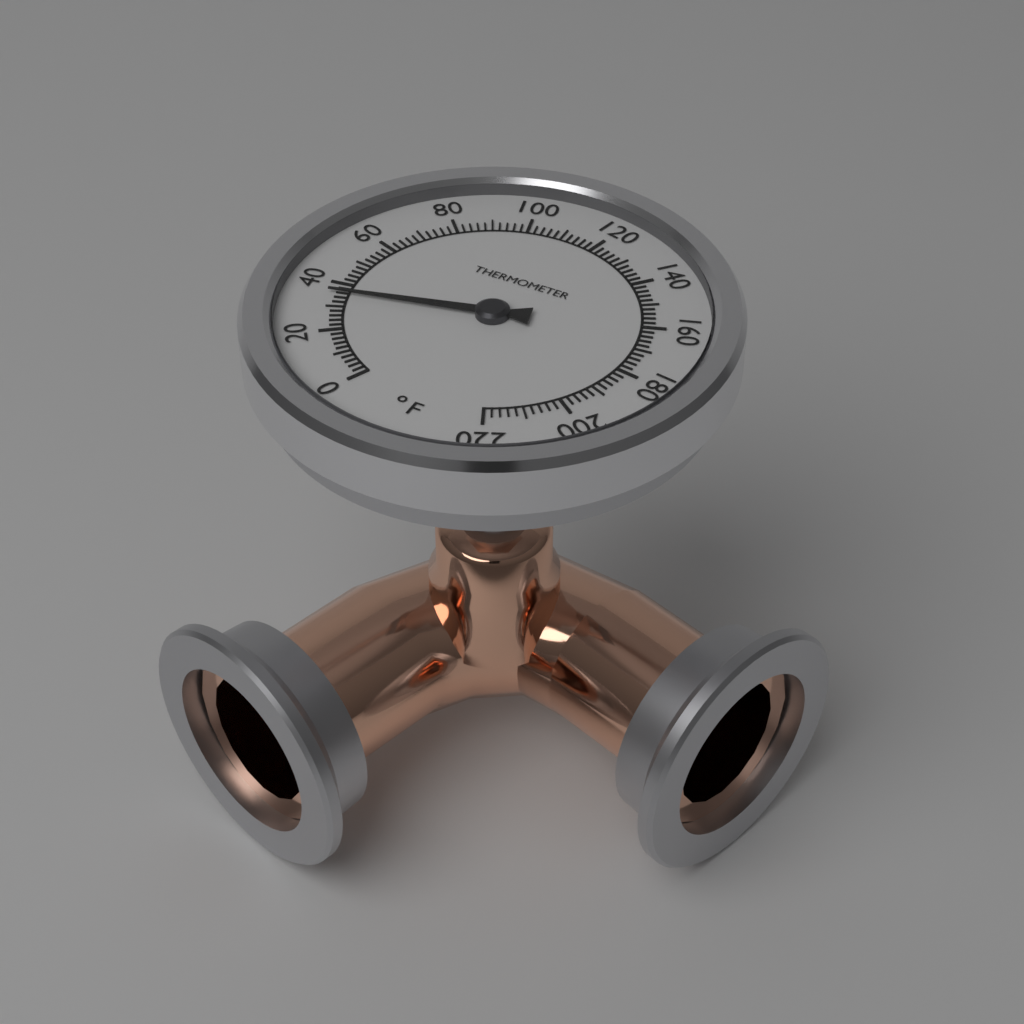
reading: 36 °F
